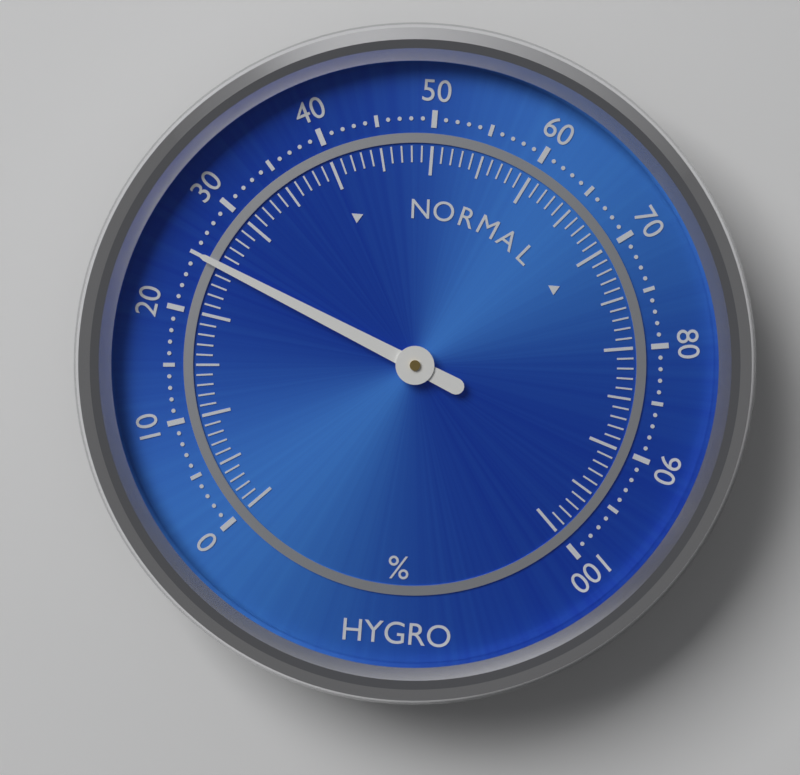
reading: 25 %
